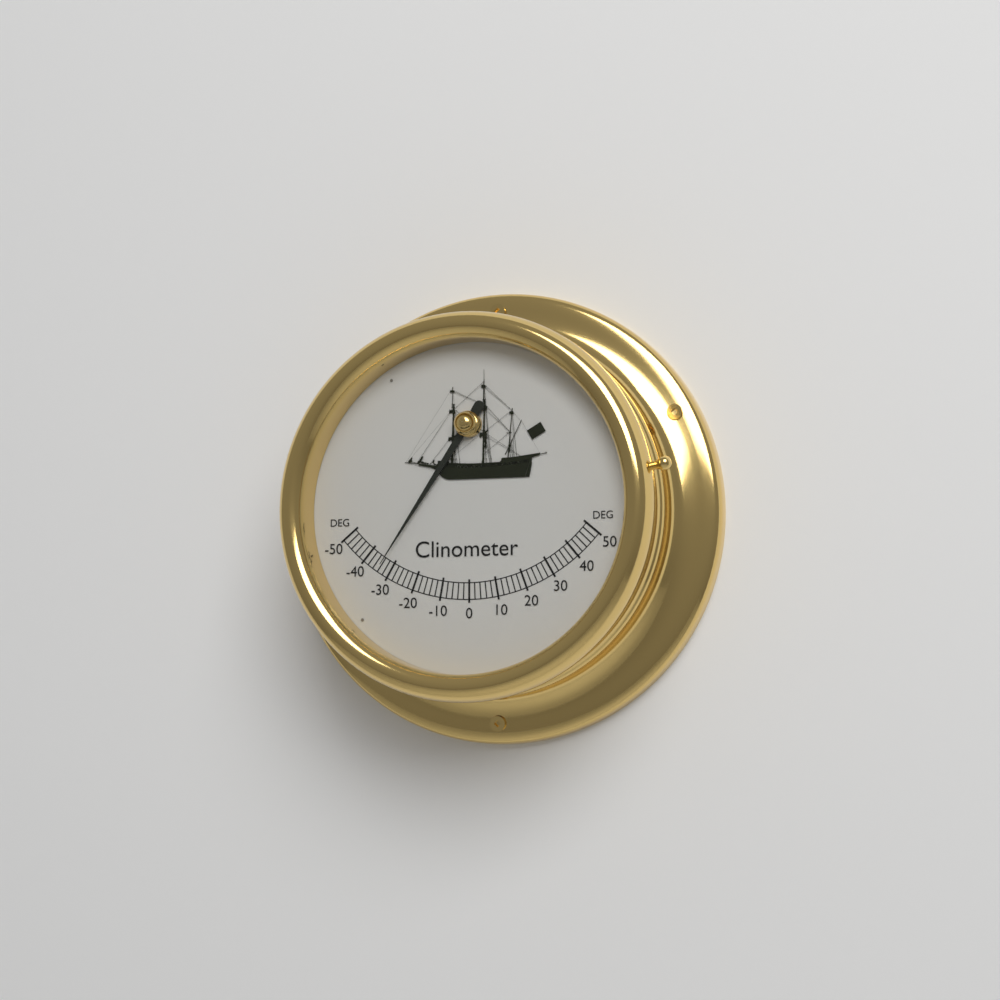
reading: -34 deg
